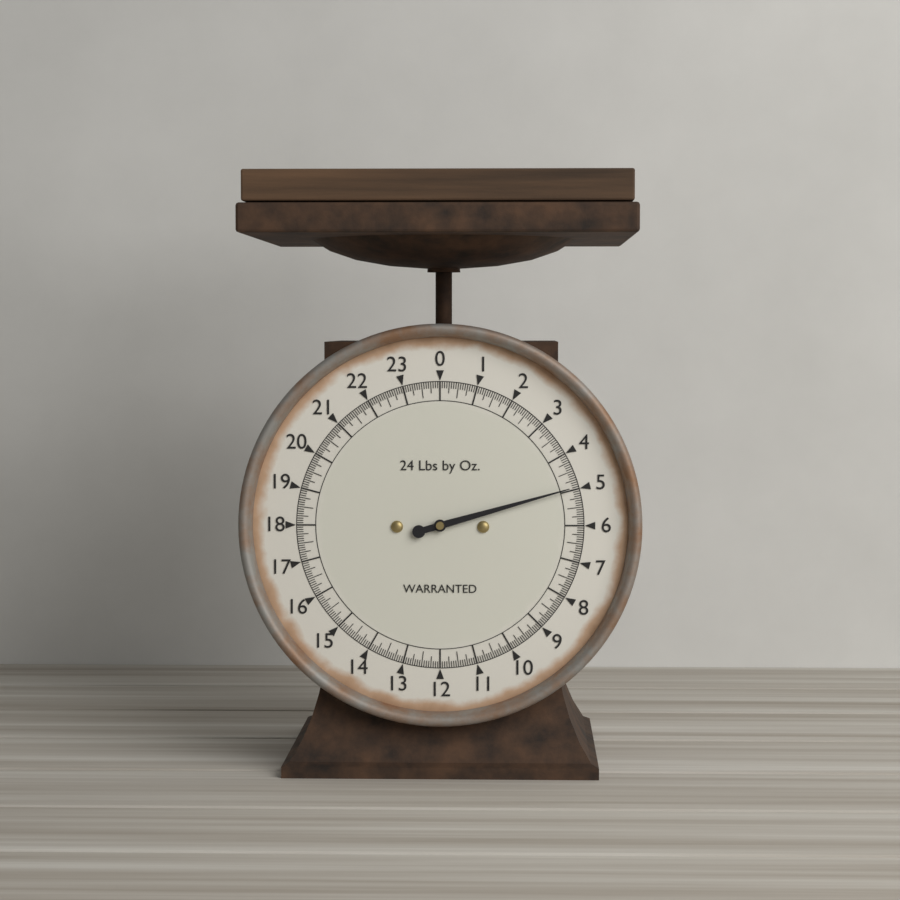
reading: 4.9375 lb
